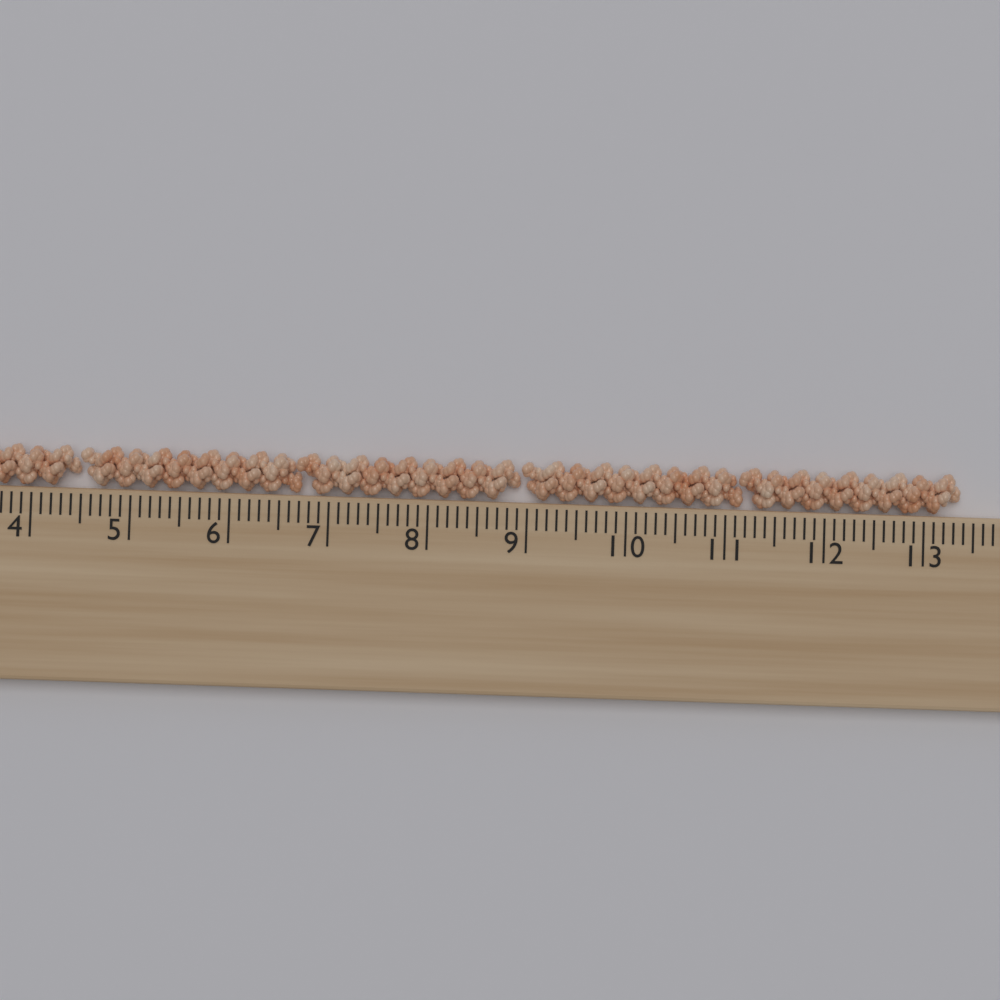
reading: 13.4 cm
